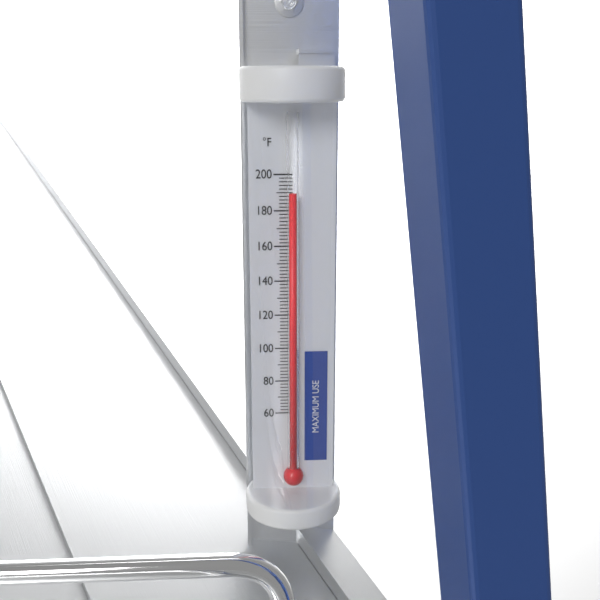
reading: 190 °F
